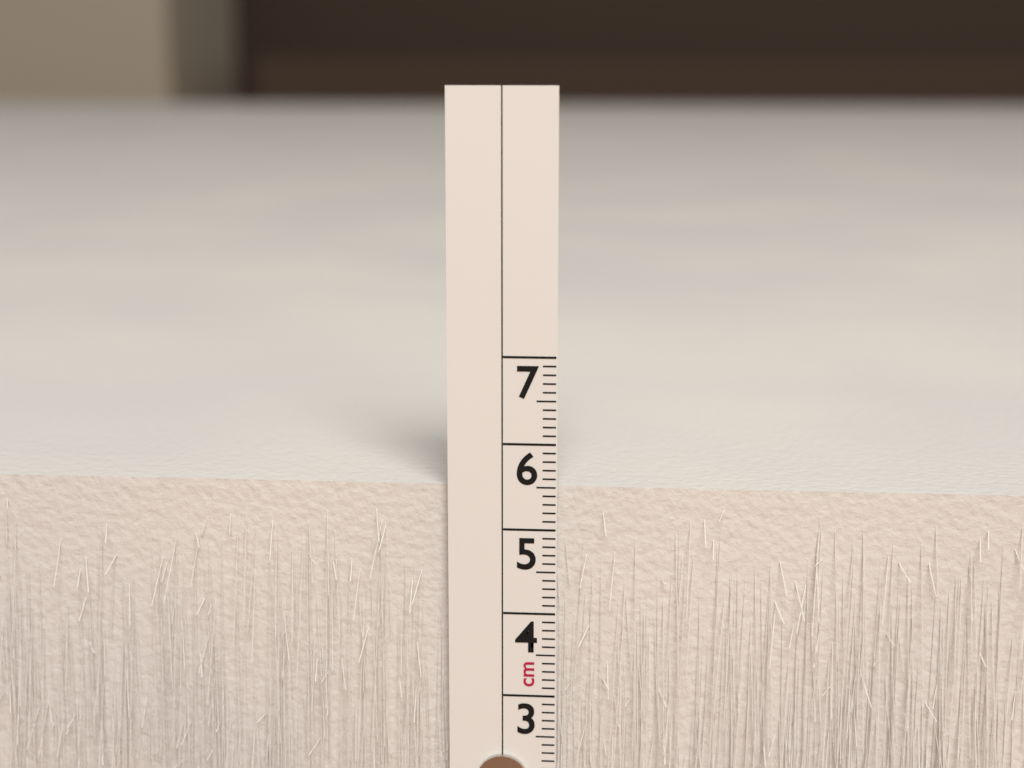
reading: 5.5 cm
